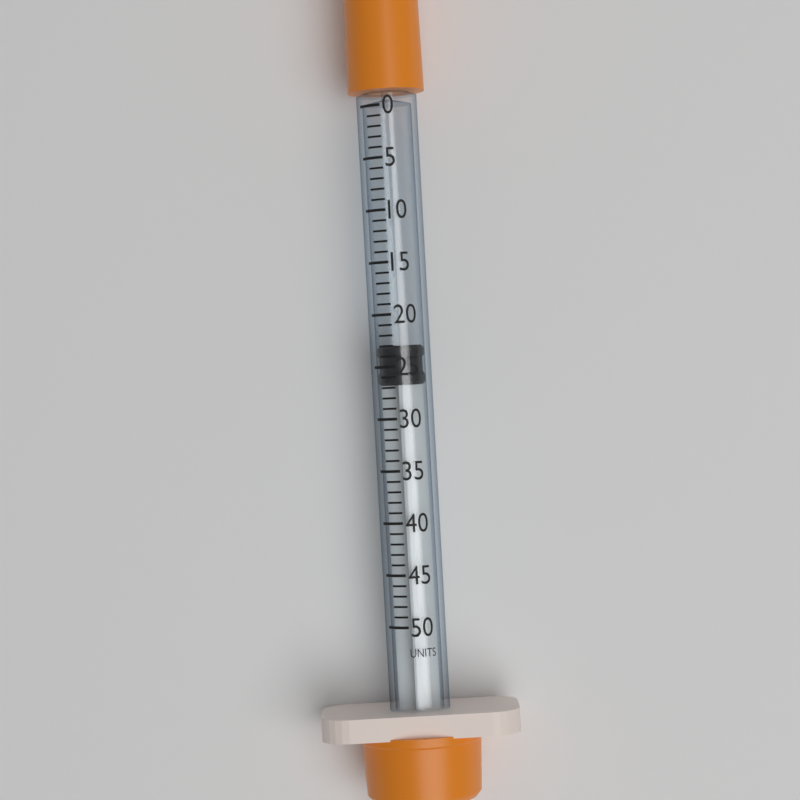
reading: 23 units
